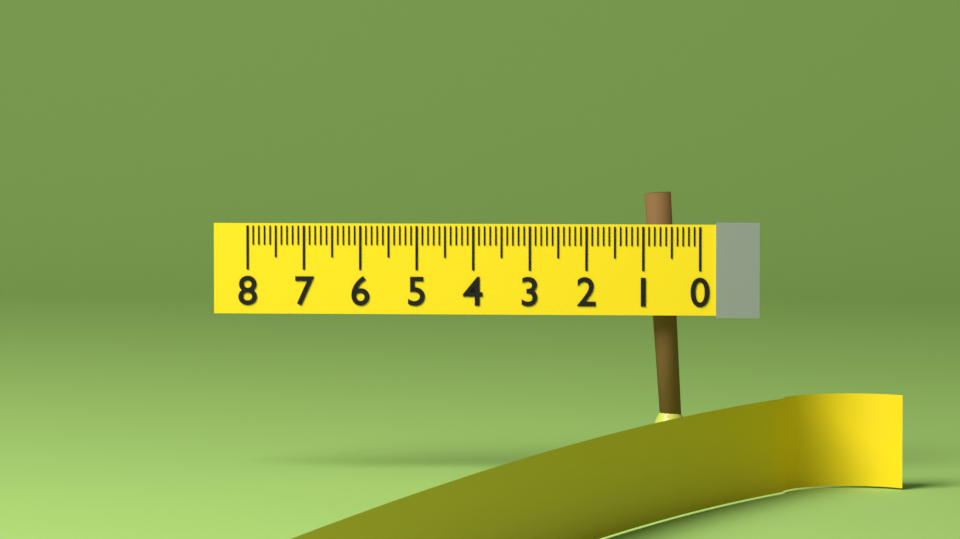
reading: 1.1 (no unit)
